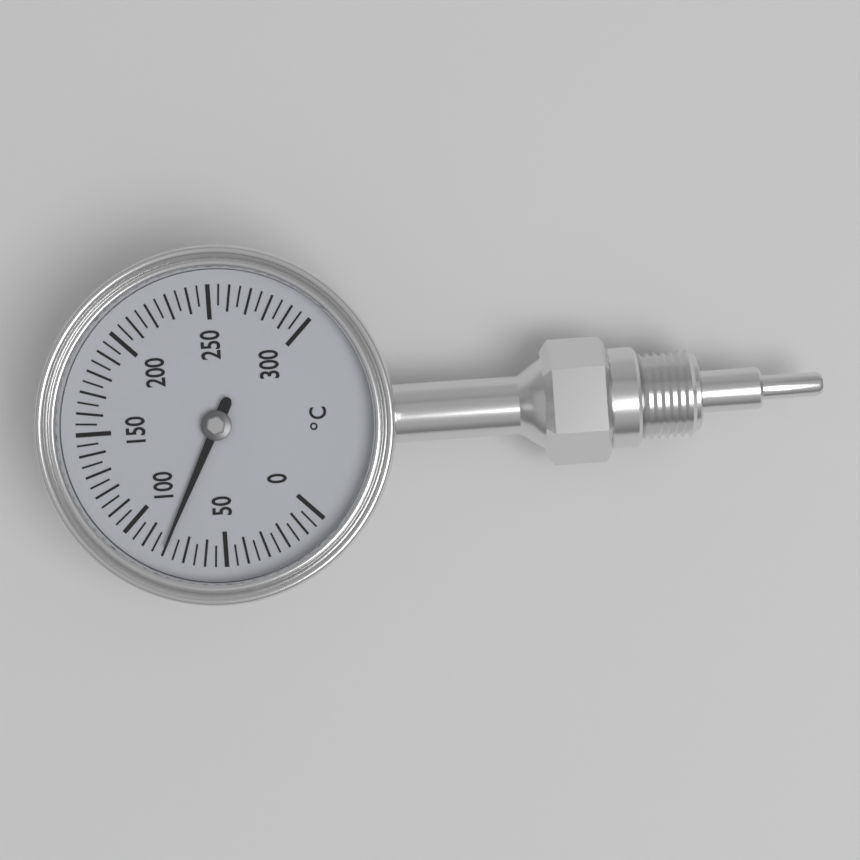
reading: 80 °C
